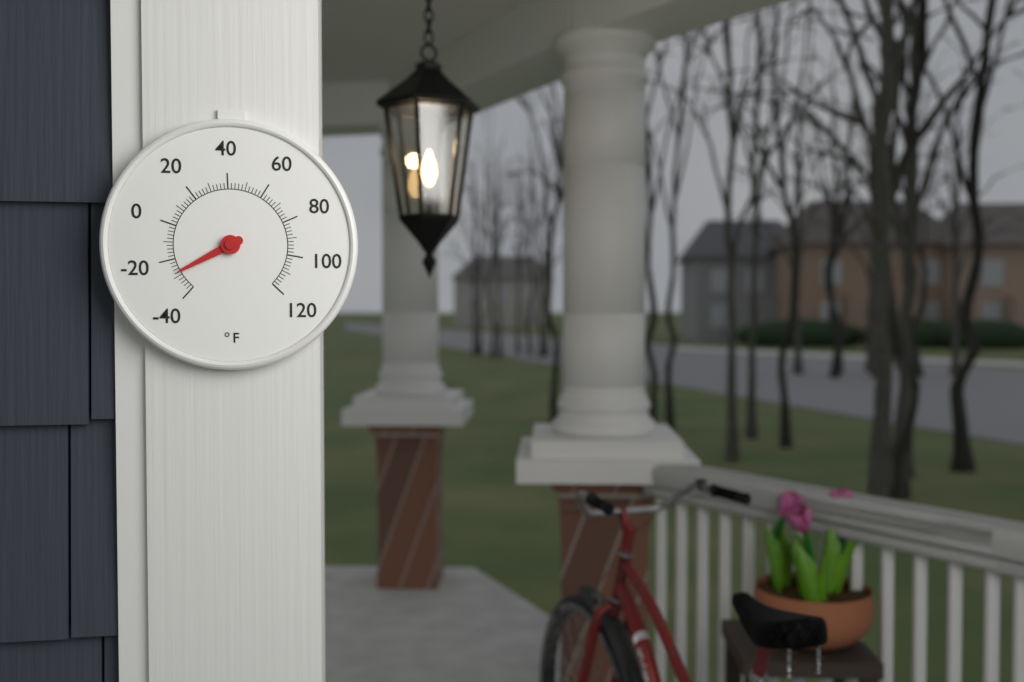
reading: -28 °F
